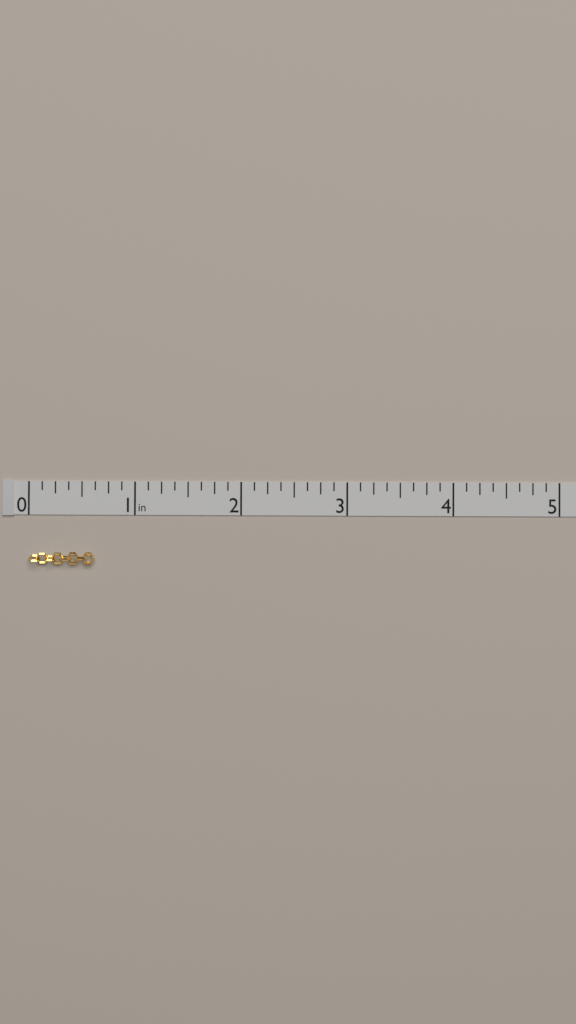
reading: 0.625 in
